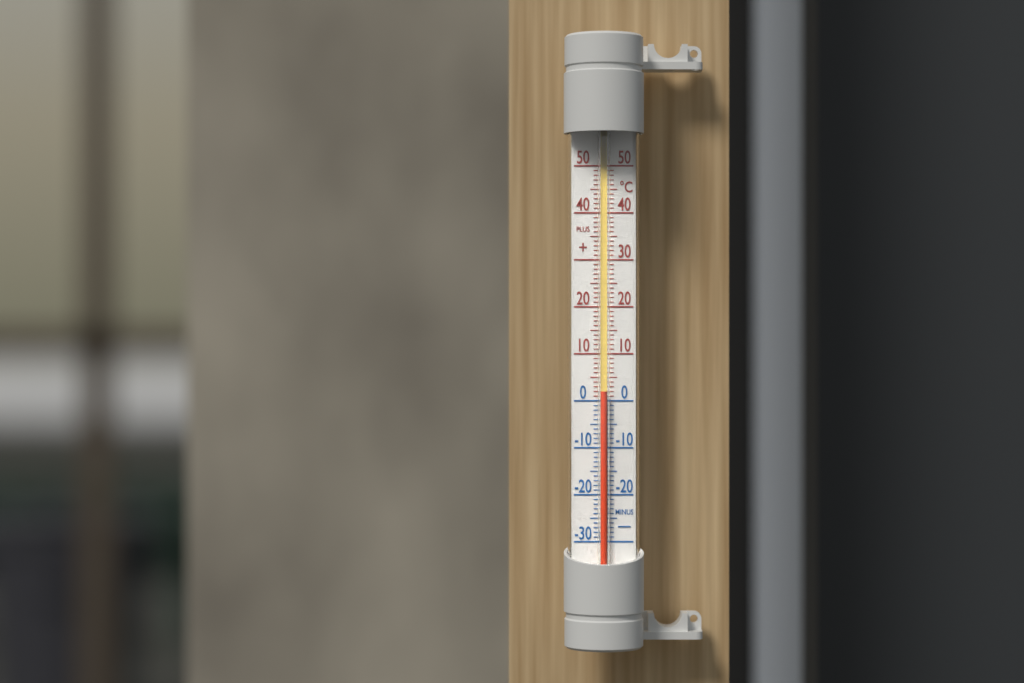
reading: 2 °C
